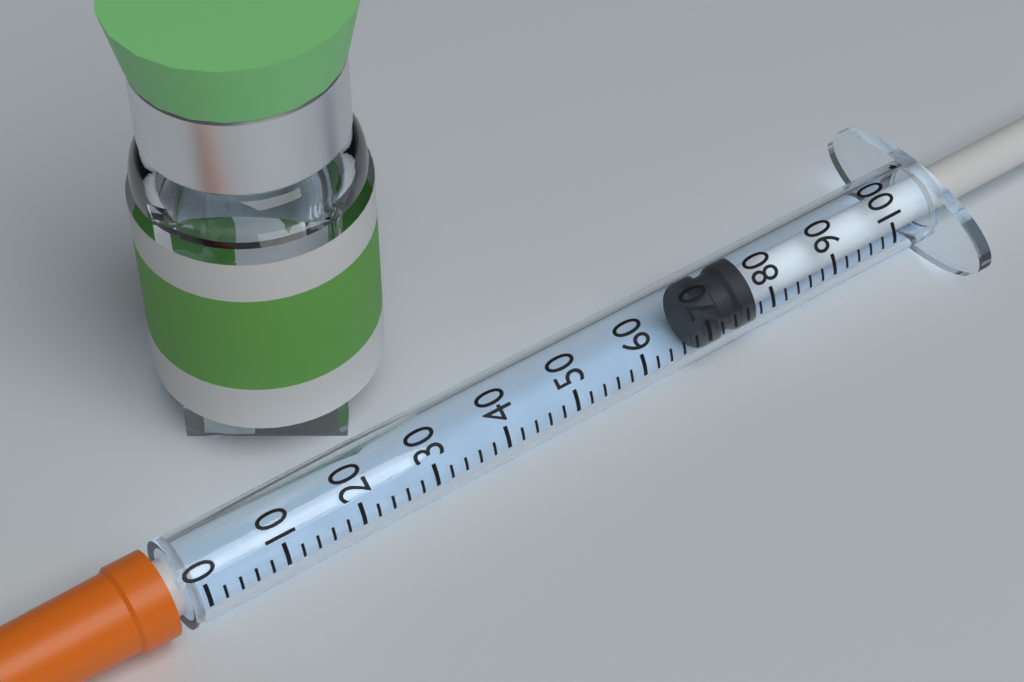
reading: 70 (no unit)
